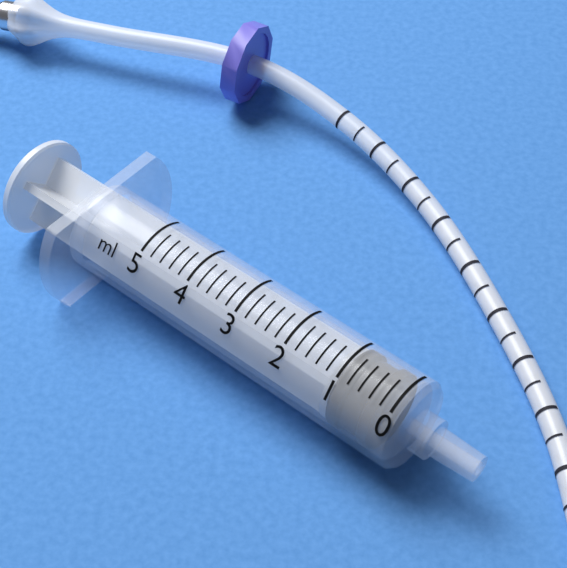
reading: 0.2 ml
